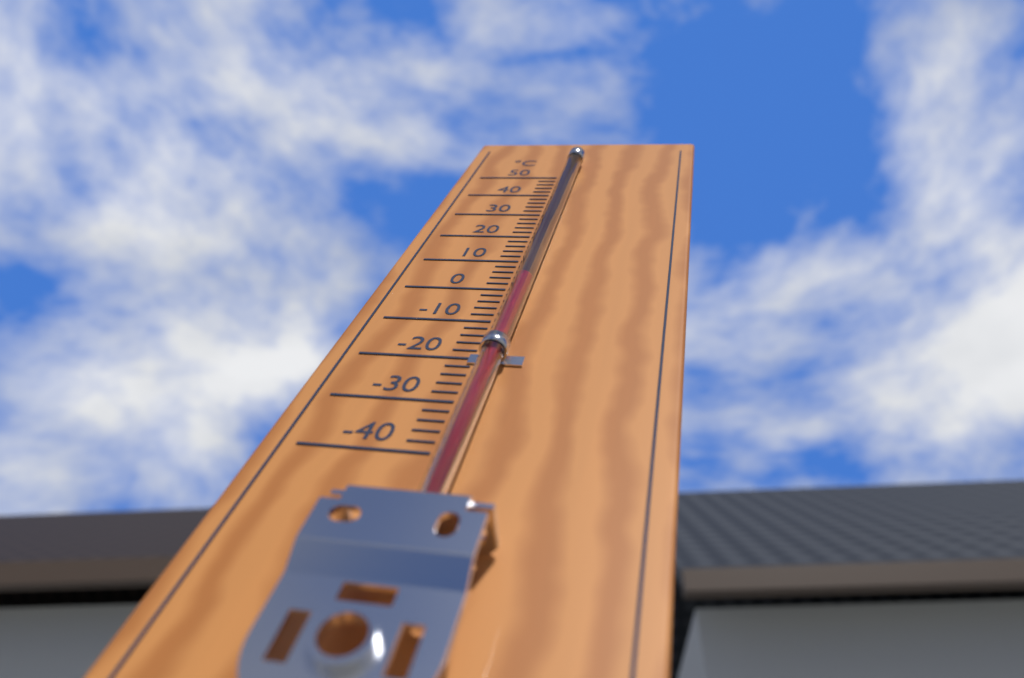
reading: 0 °C
